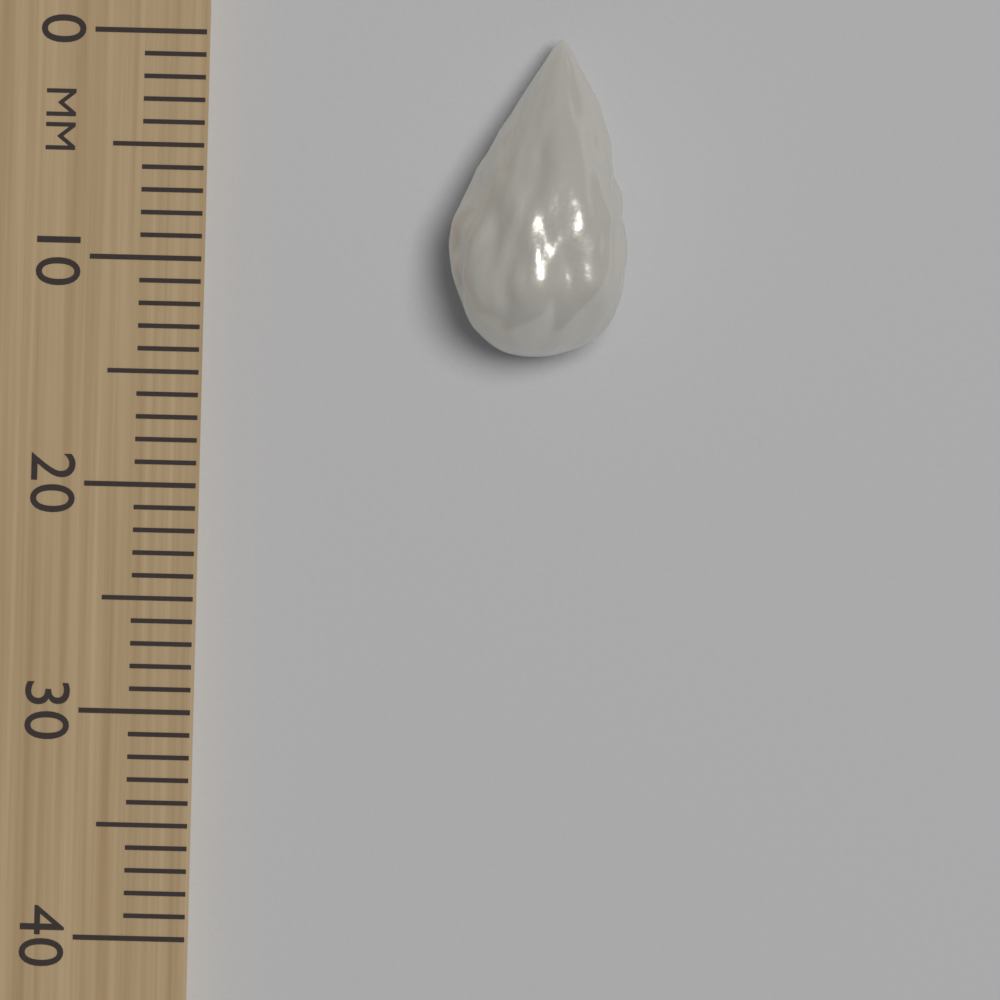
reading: 14 mm
